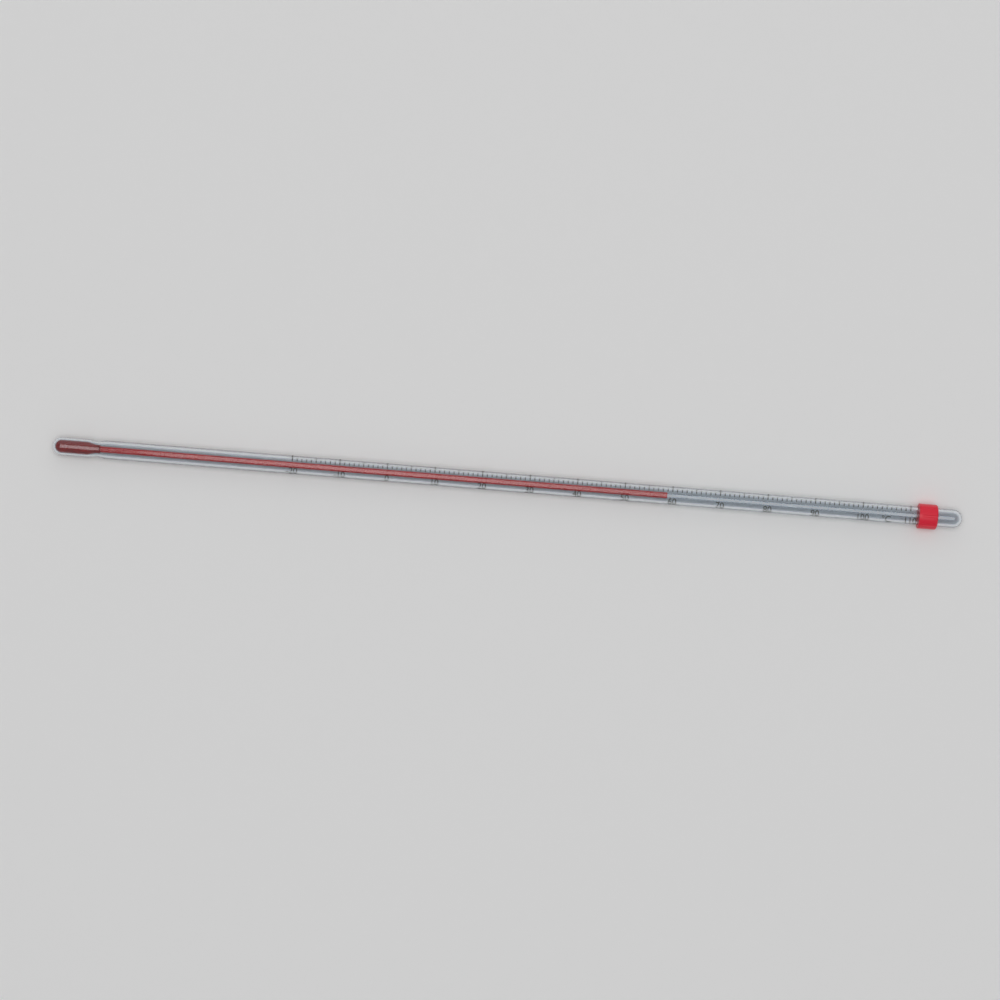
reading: 59 °C
